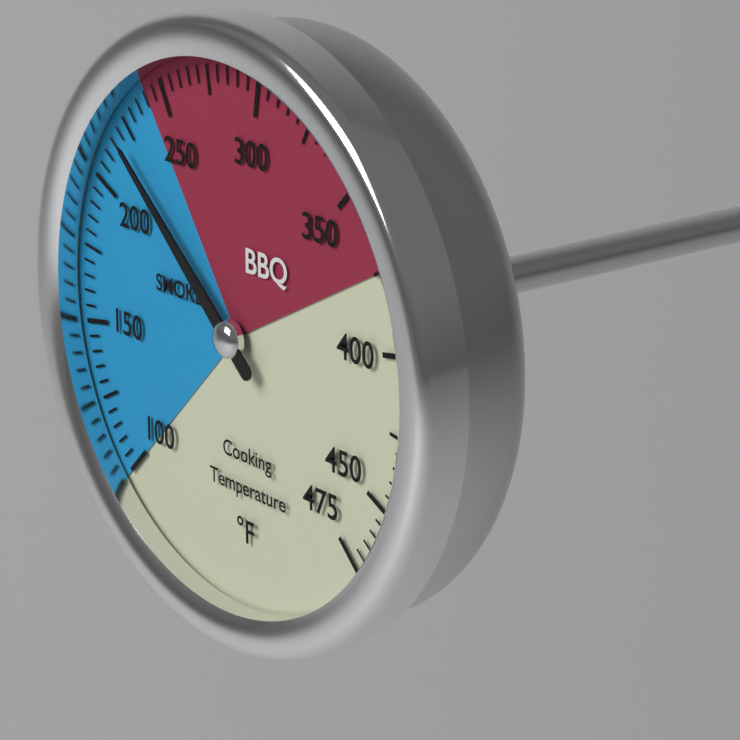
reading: 220 °F
